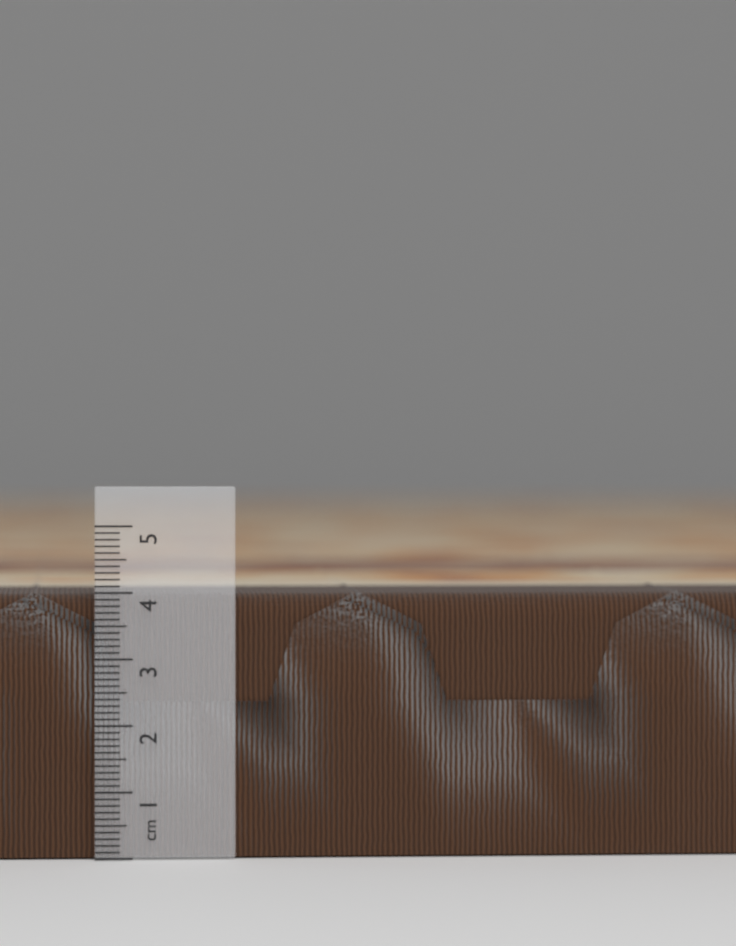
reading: 4.0 cm
